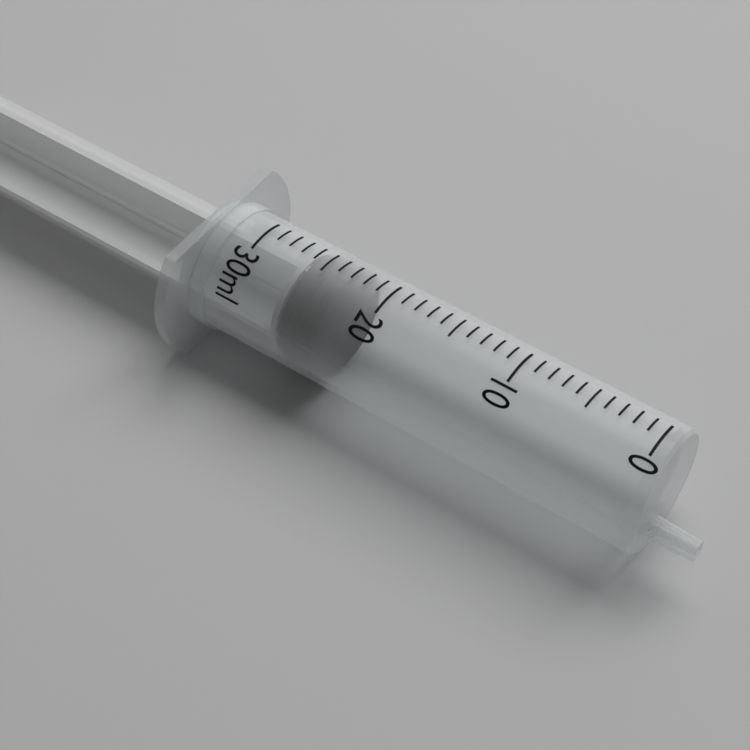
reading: 23 ml
